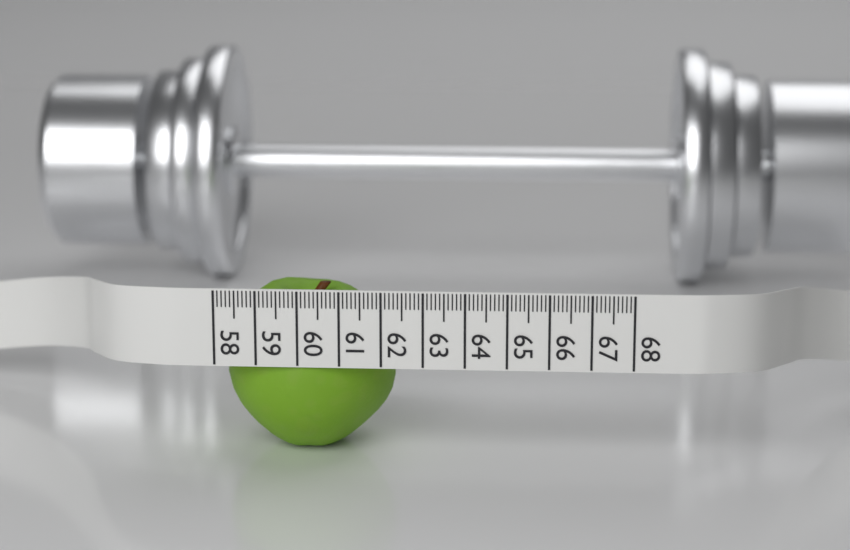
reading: 62.2 (no unit)
